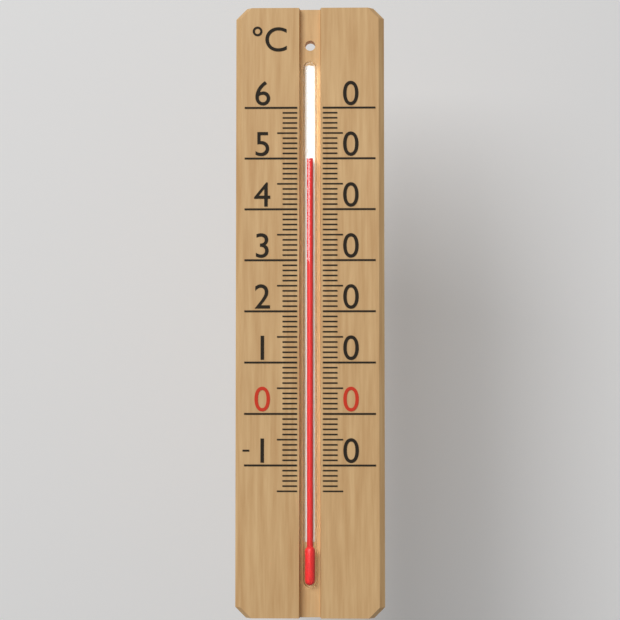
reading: 50 °C
